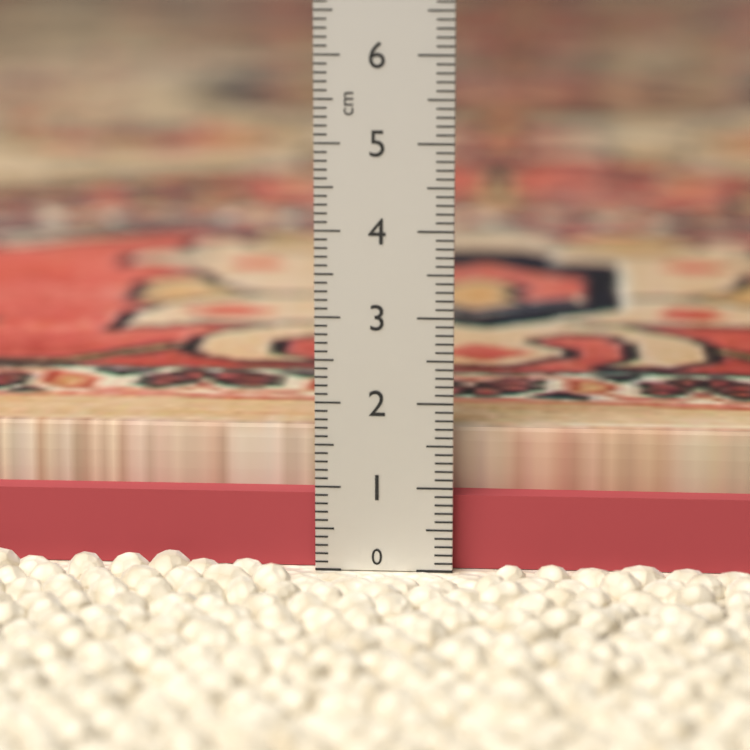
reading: 1.6 cm
